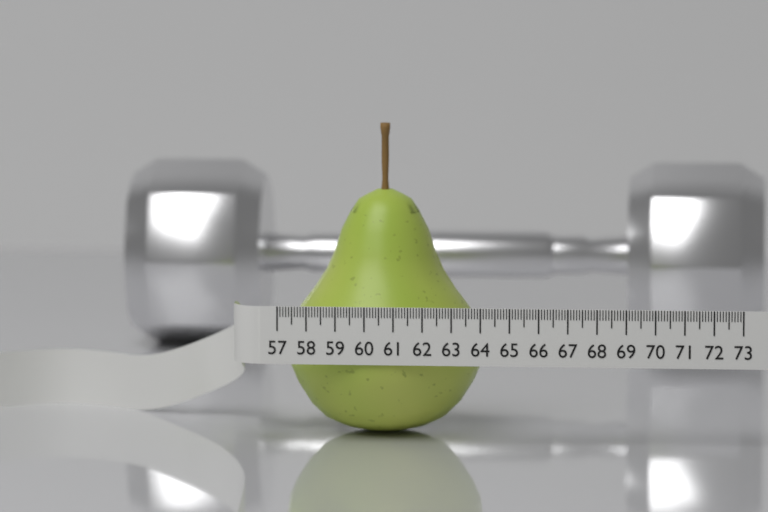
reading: 63.9 (no unit)
